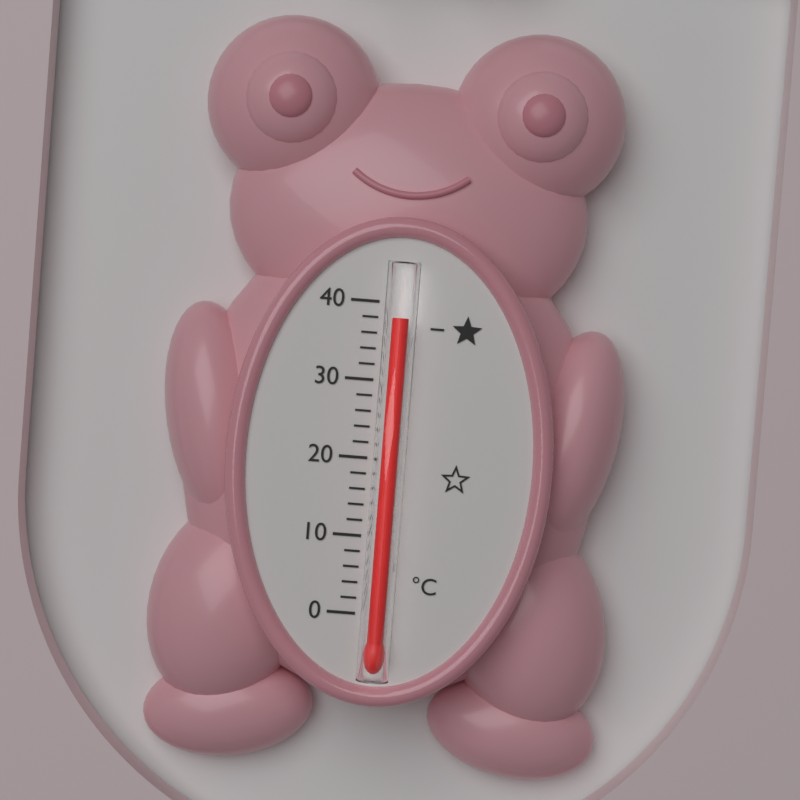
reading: 38 °C
